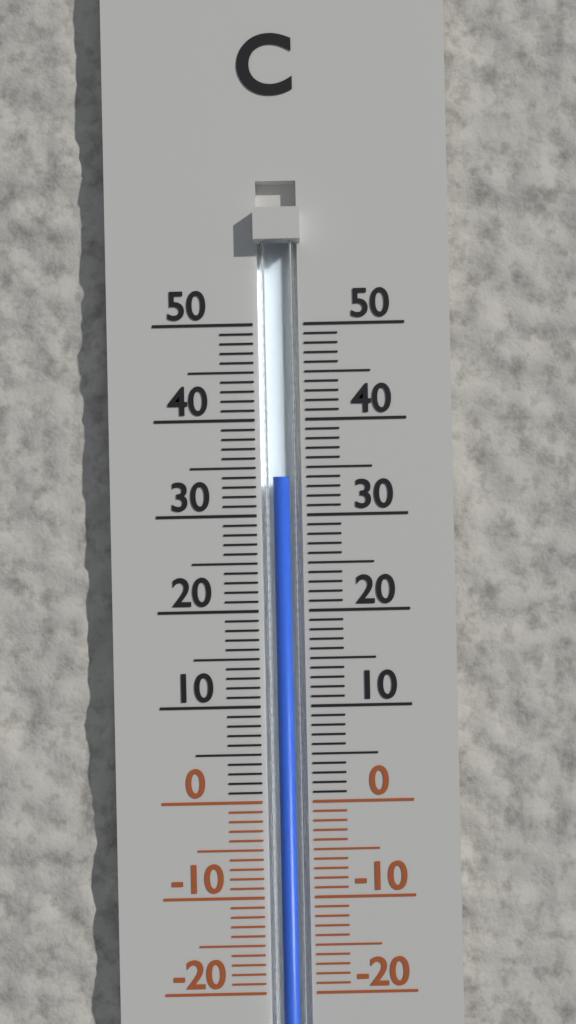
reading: 34 °C
